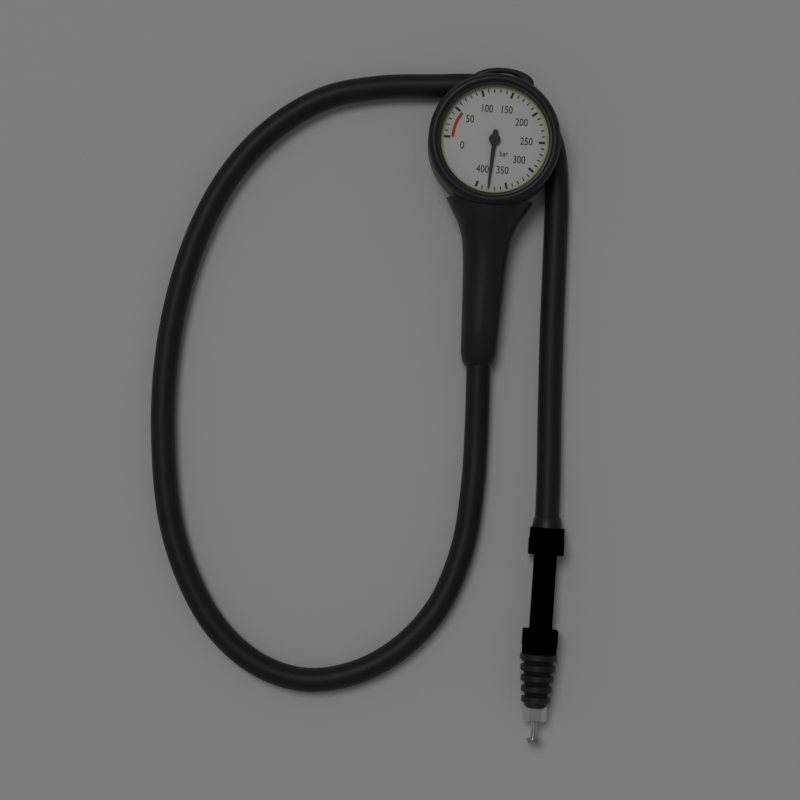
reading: 380 bar
